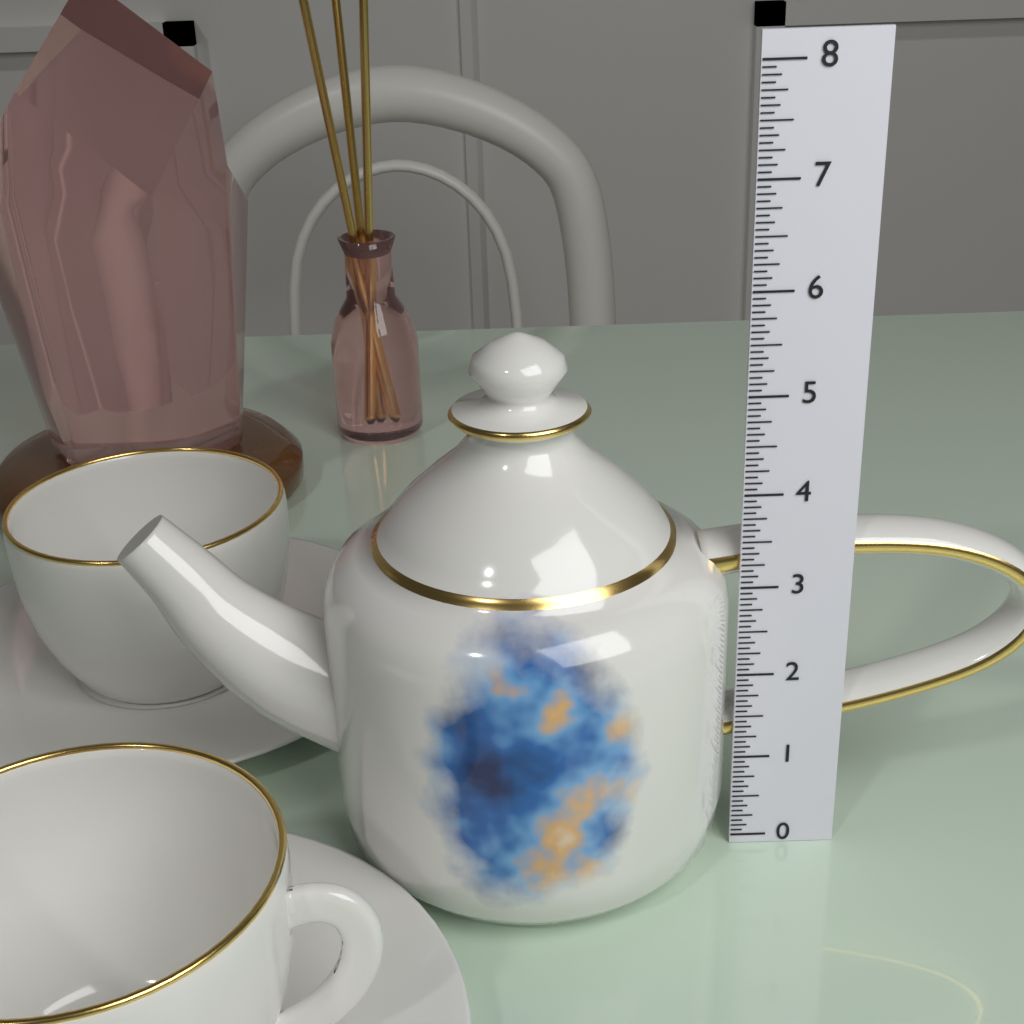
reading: 5.5625 (no unit)
